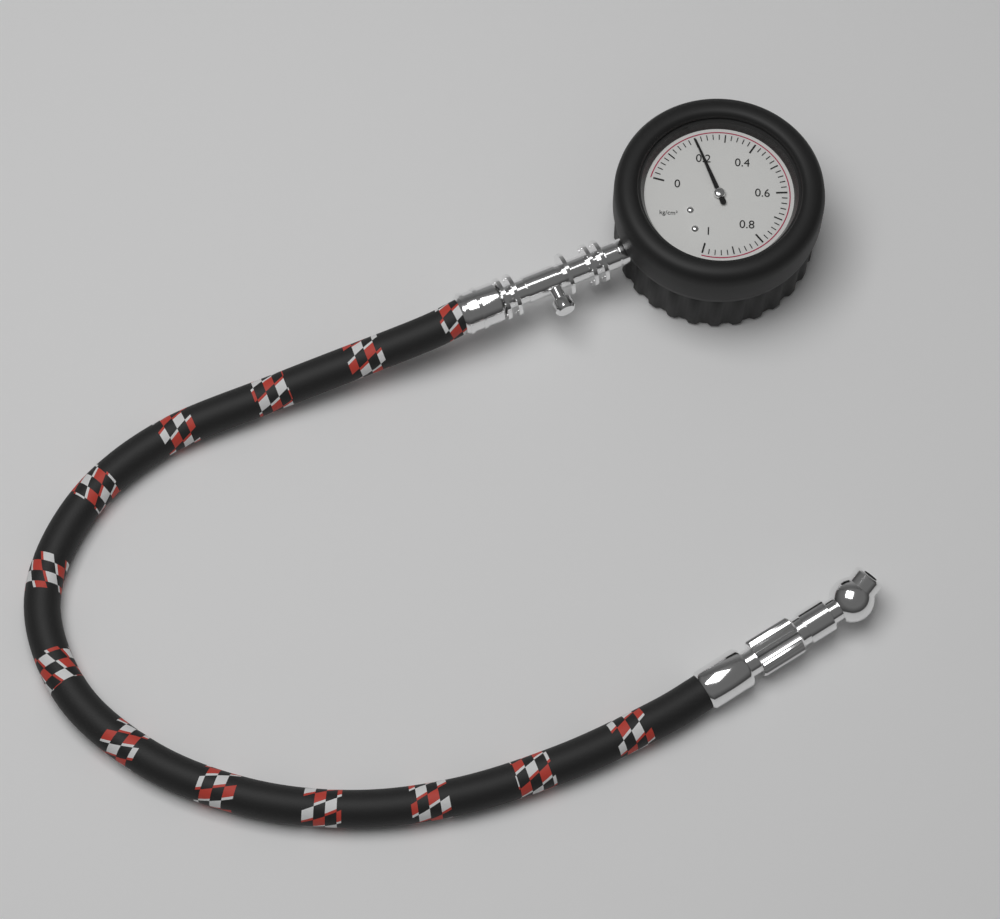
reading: 0.20 kg/cm²
